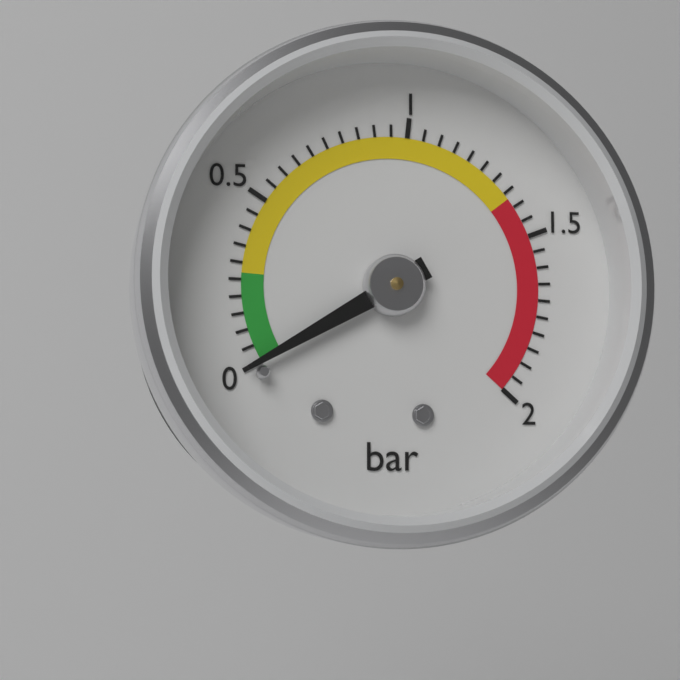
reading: 0.00 bar
